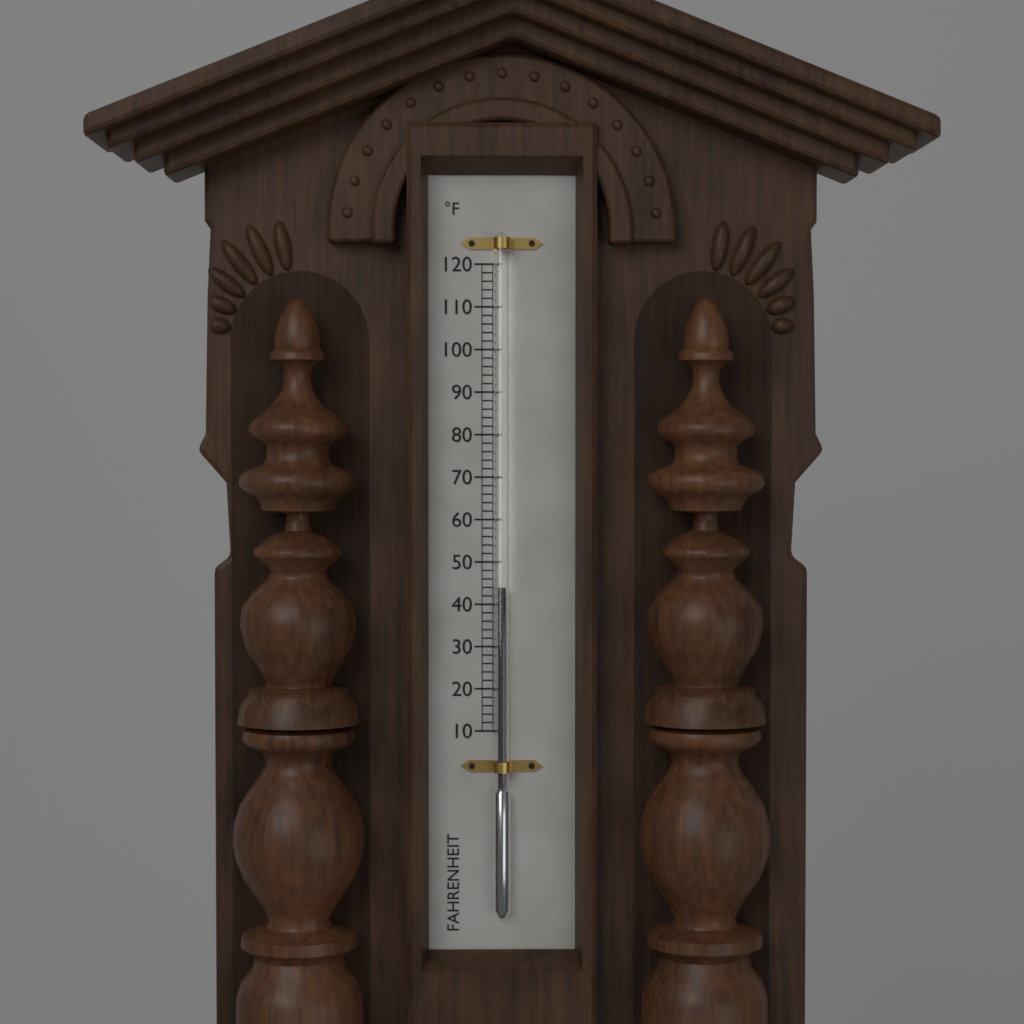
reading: 44 °F
